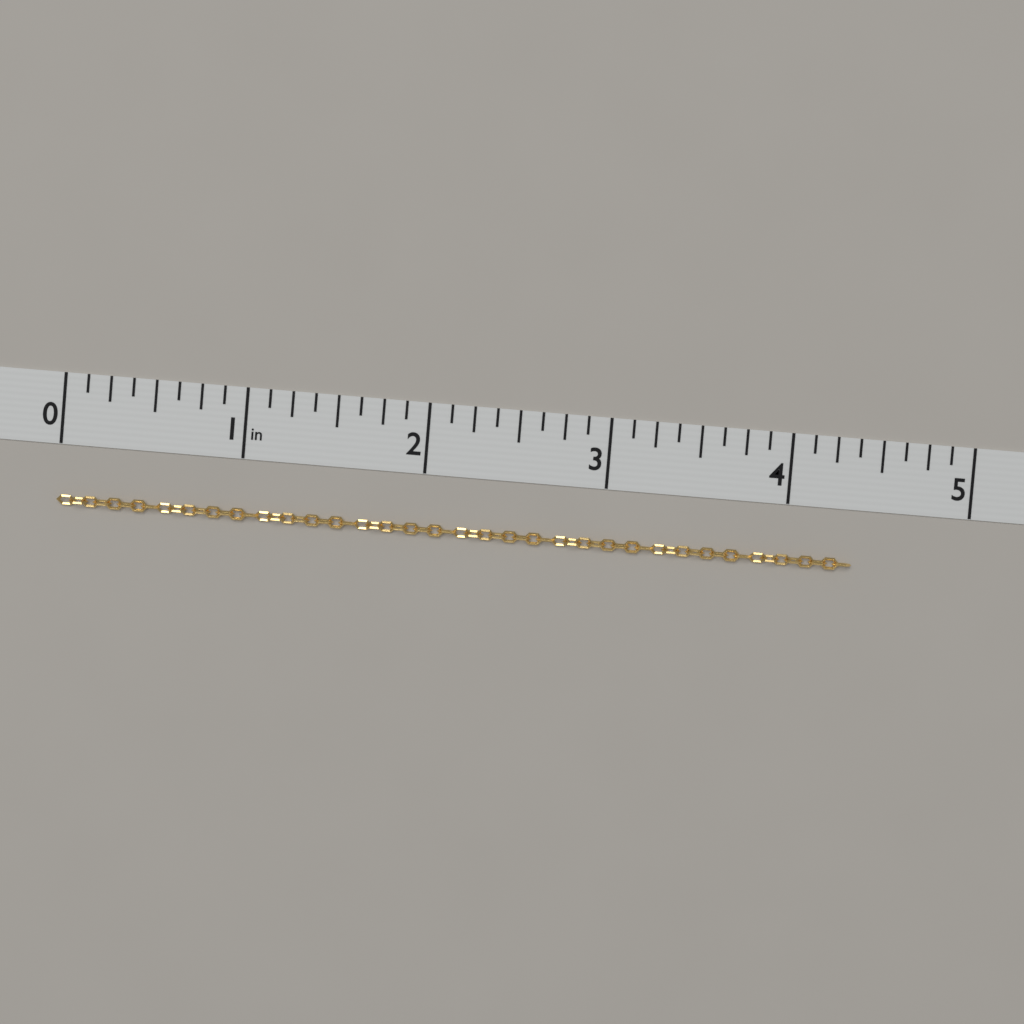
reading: 4.375 in
